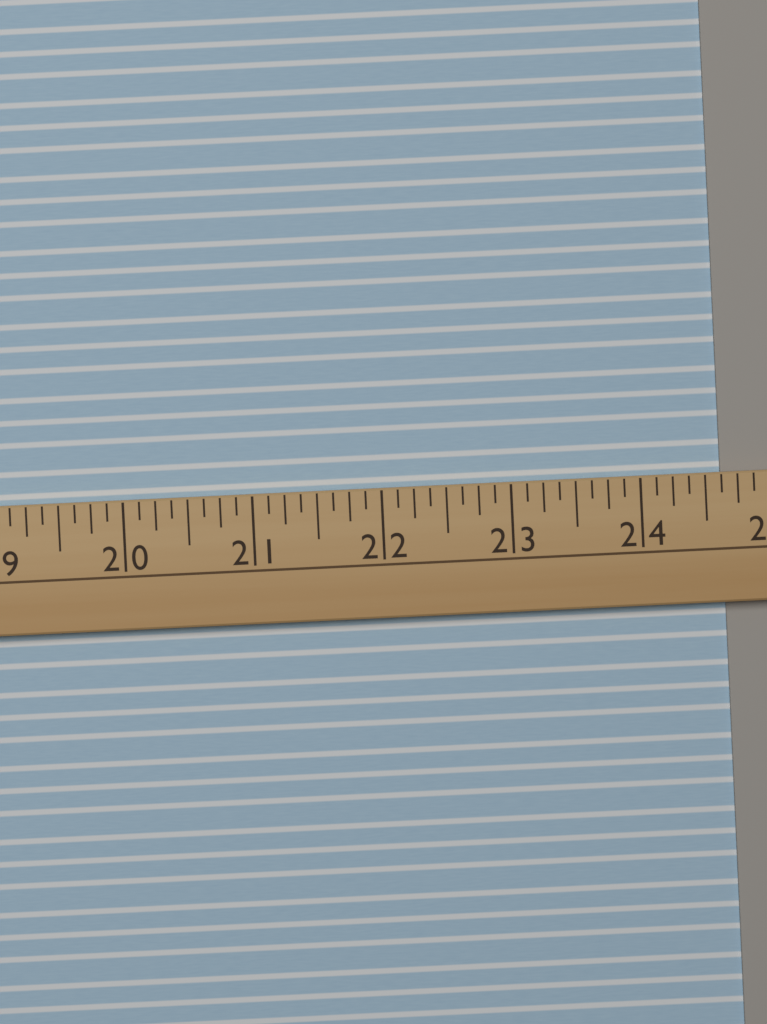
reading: 24.625 (no unit)
